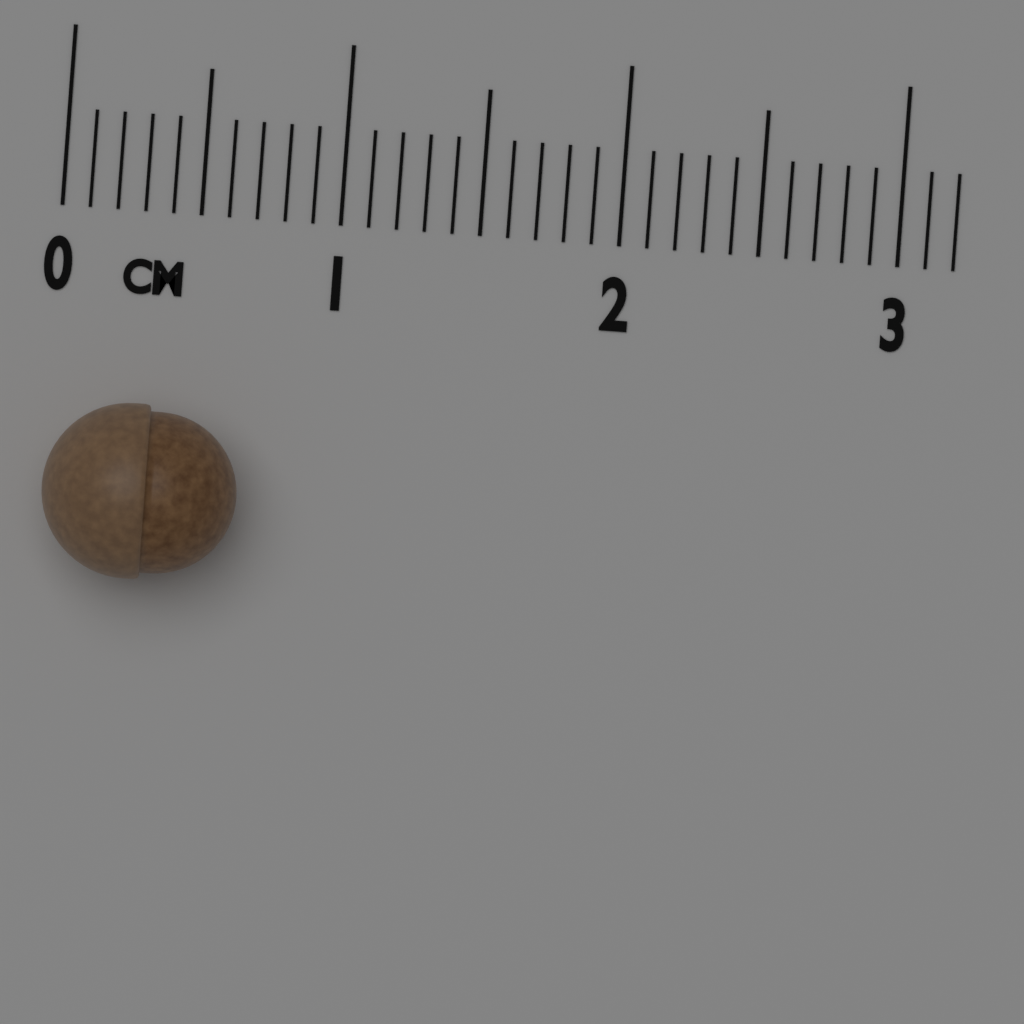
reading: 0.7 cm
